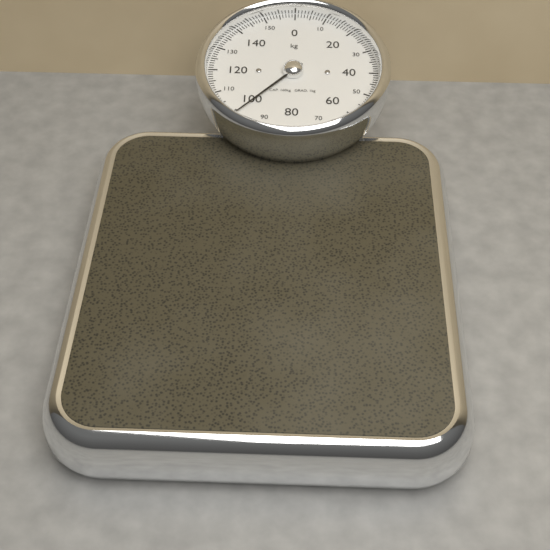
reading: 99 kg
